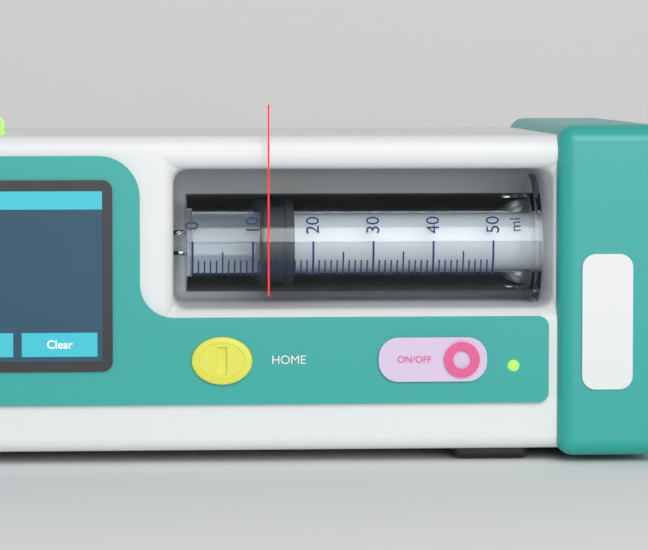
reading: 12 ml
